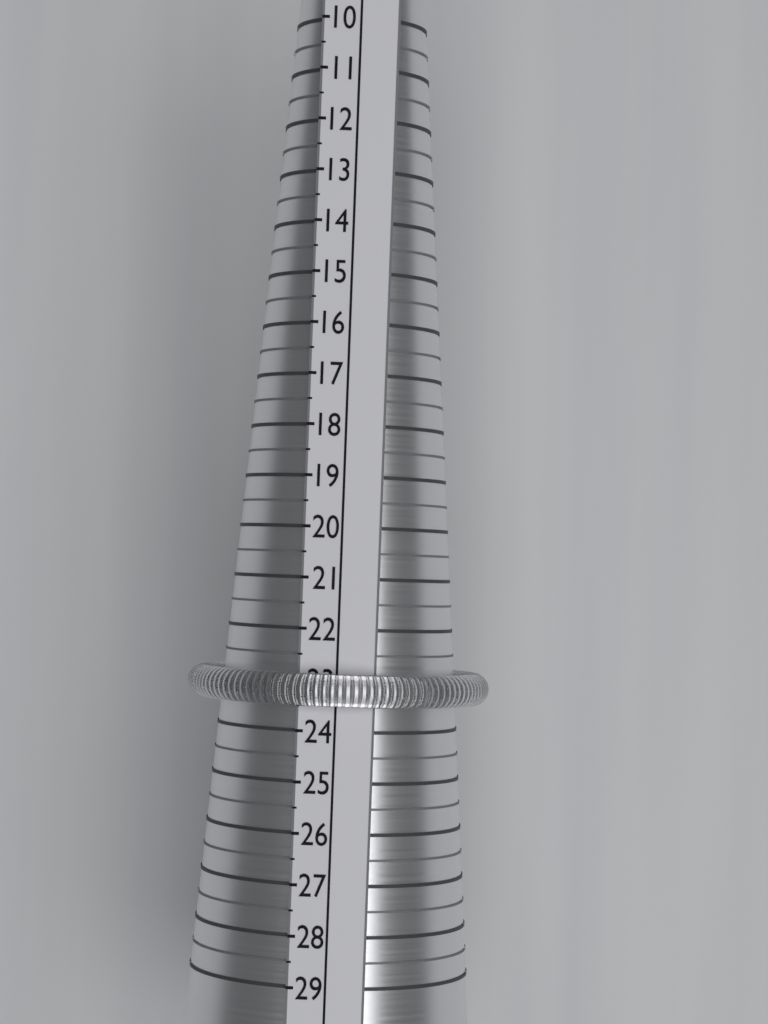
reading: 23.5 (no unit)
